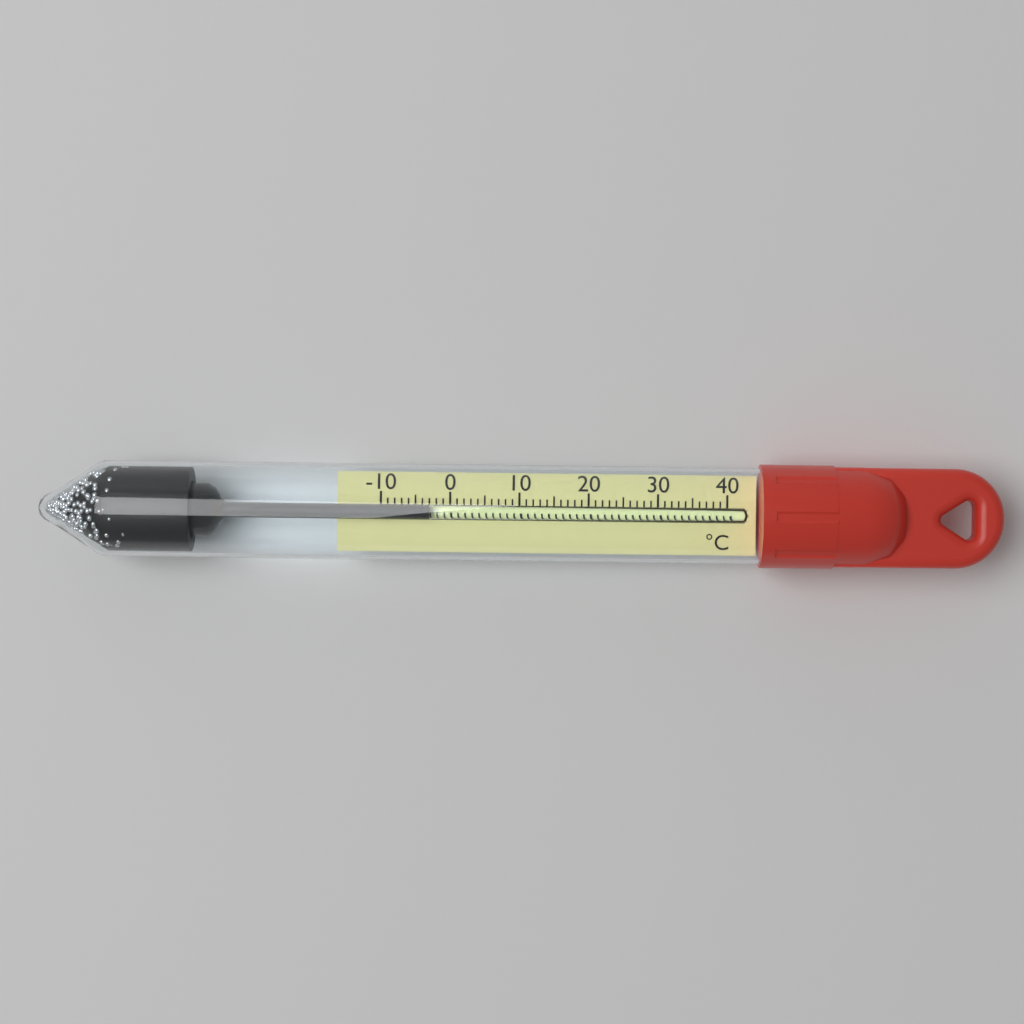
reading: -3 °C
